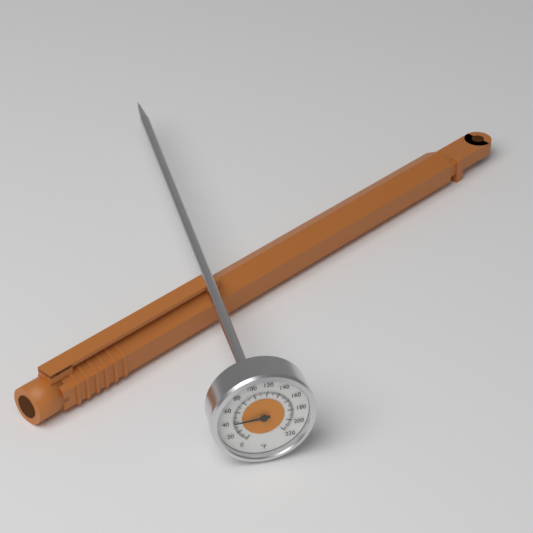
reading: 40 °F
